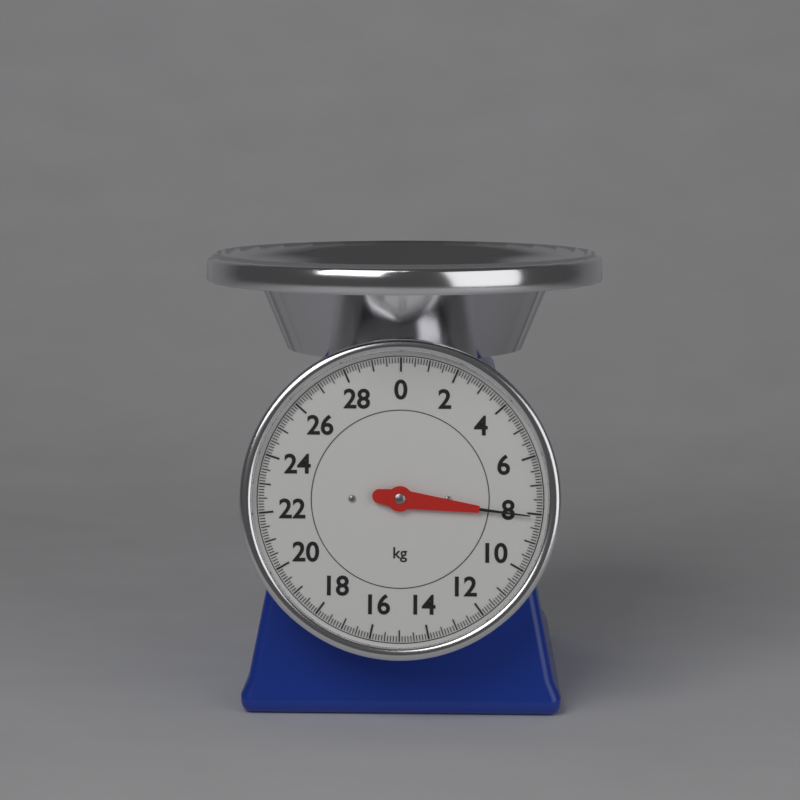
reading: 8.1 kg
